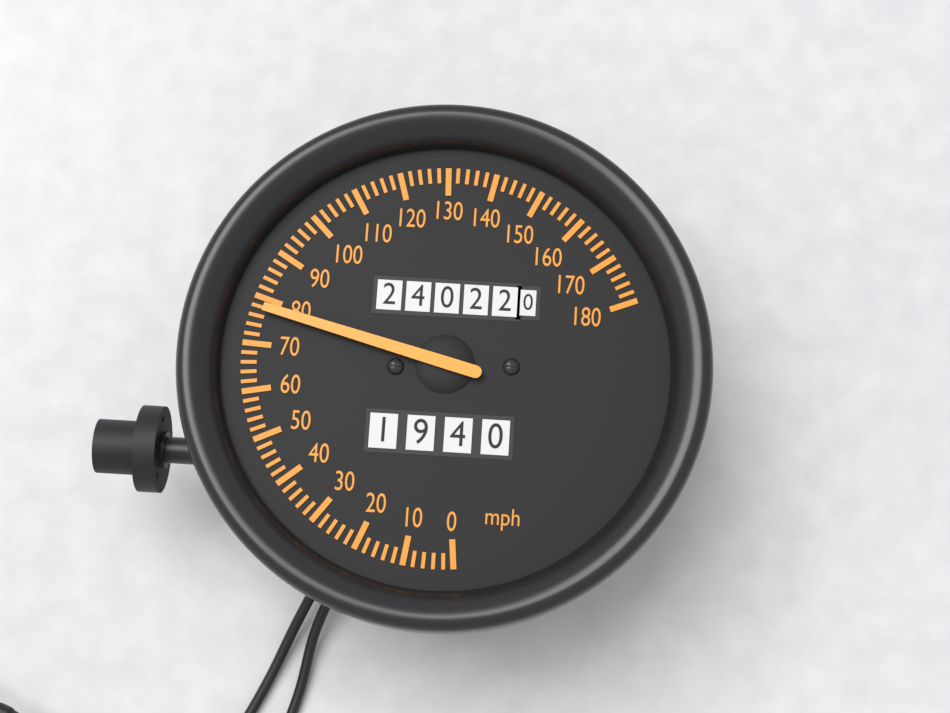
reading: 78 mph
